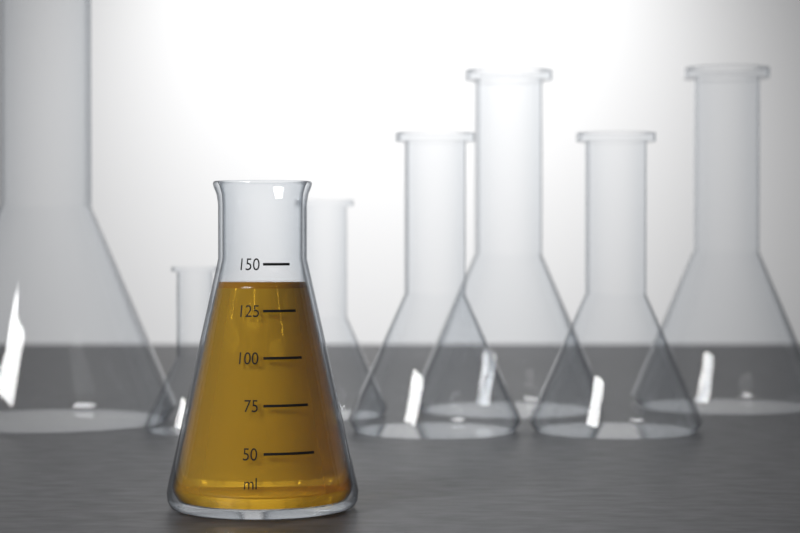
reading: 140 ml
